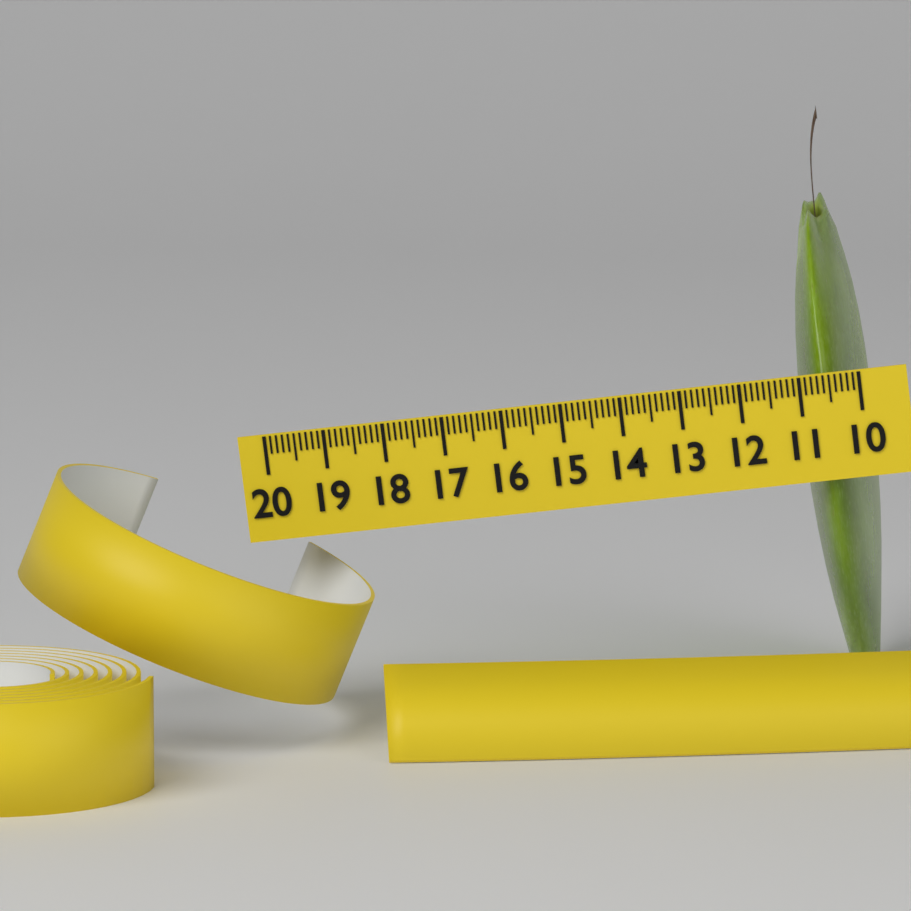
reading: 11.2 (no unit)
